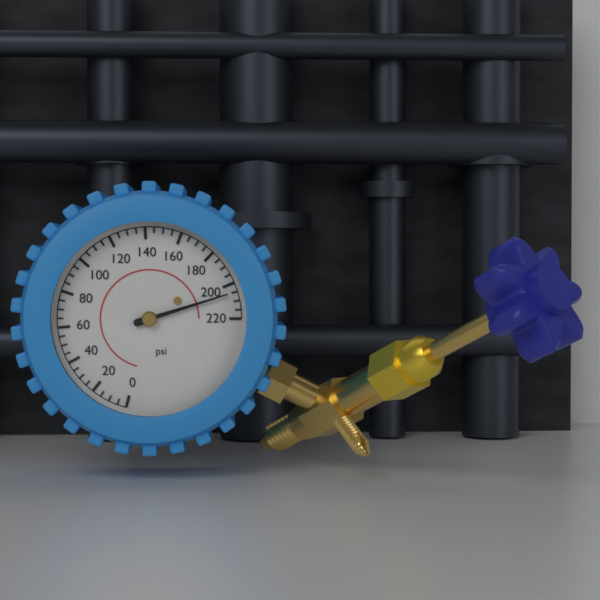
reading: 205 psi
